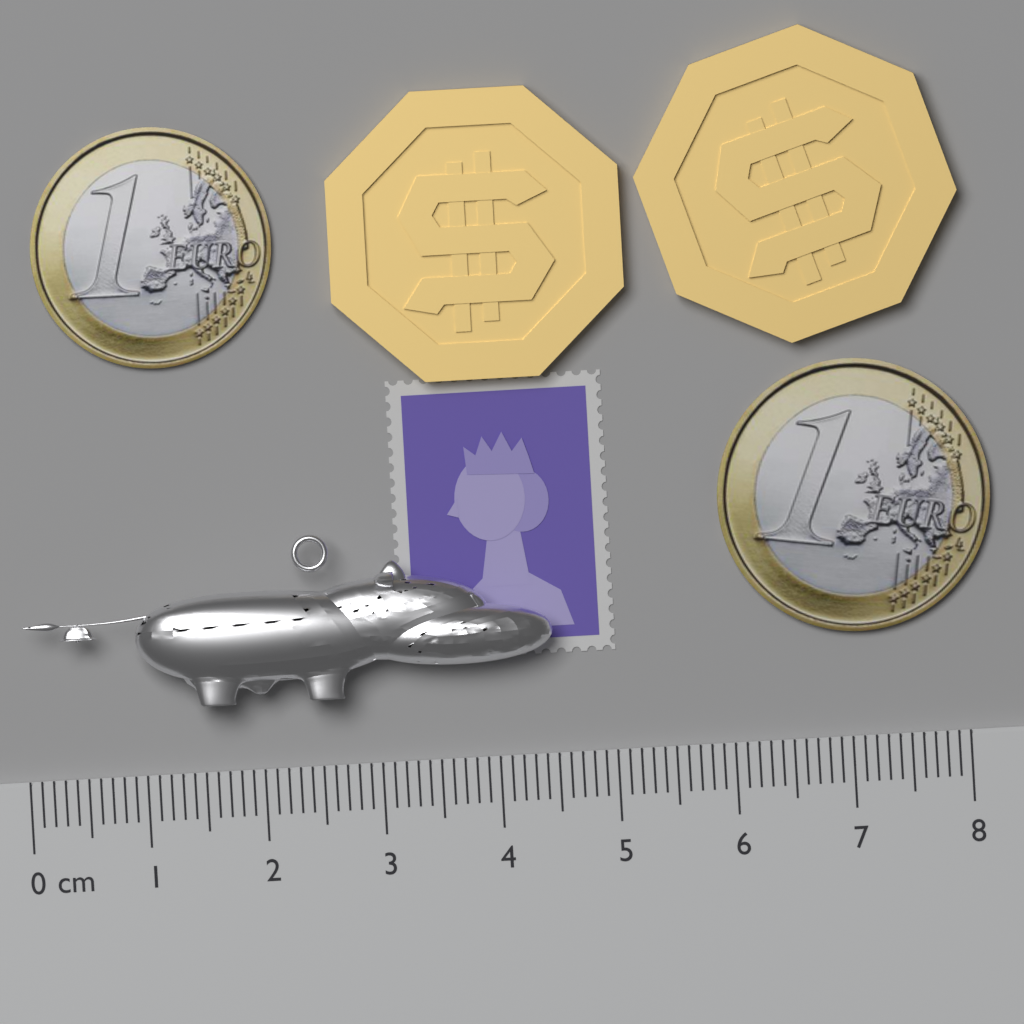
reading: 4.5 cm
